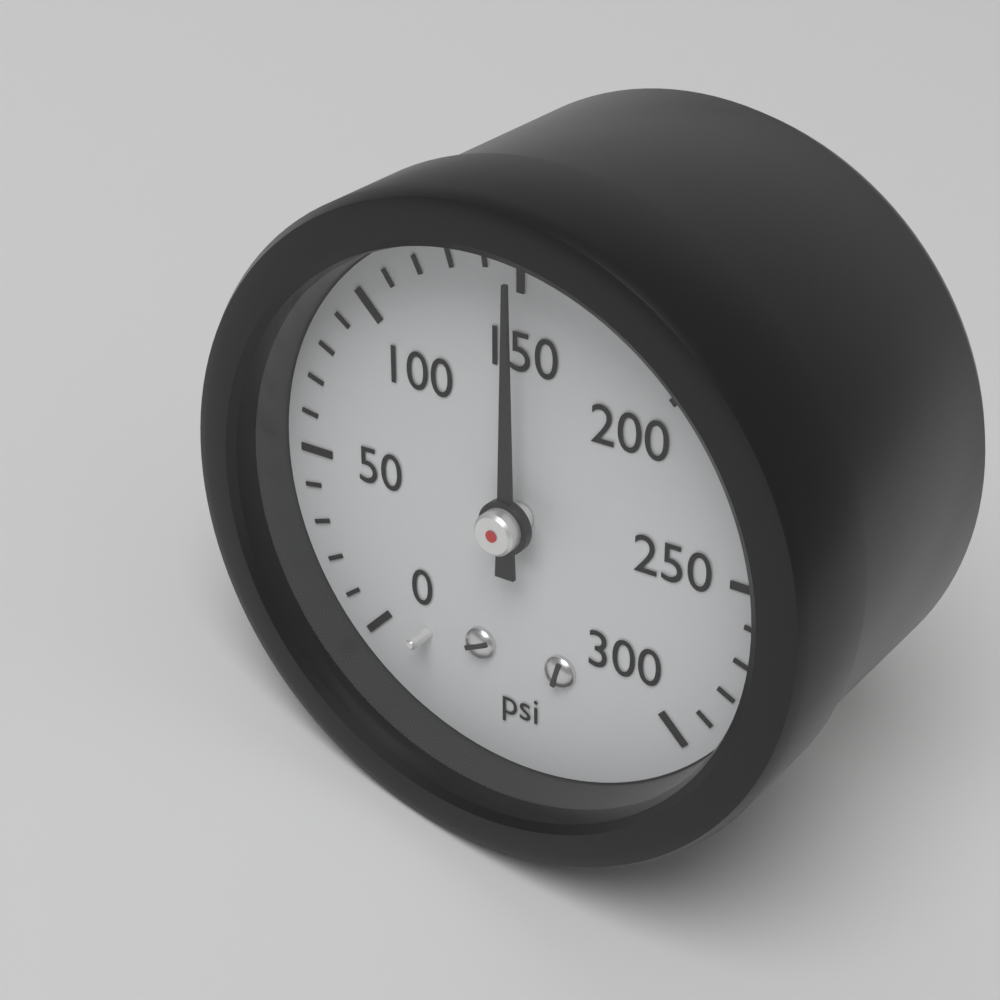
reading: 150 psi
